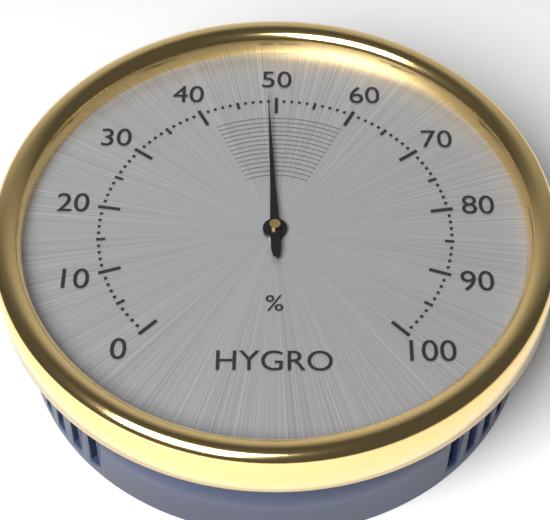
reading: 49 %
